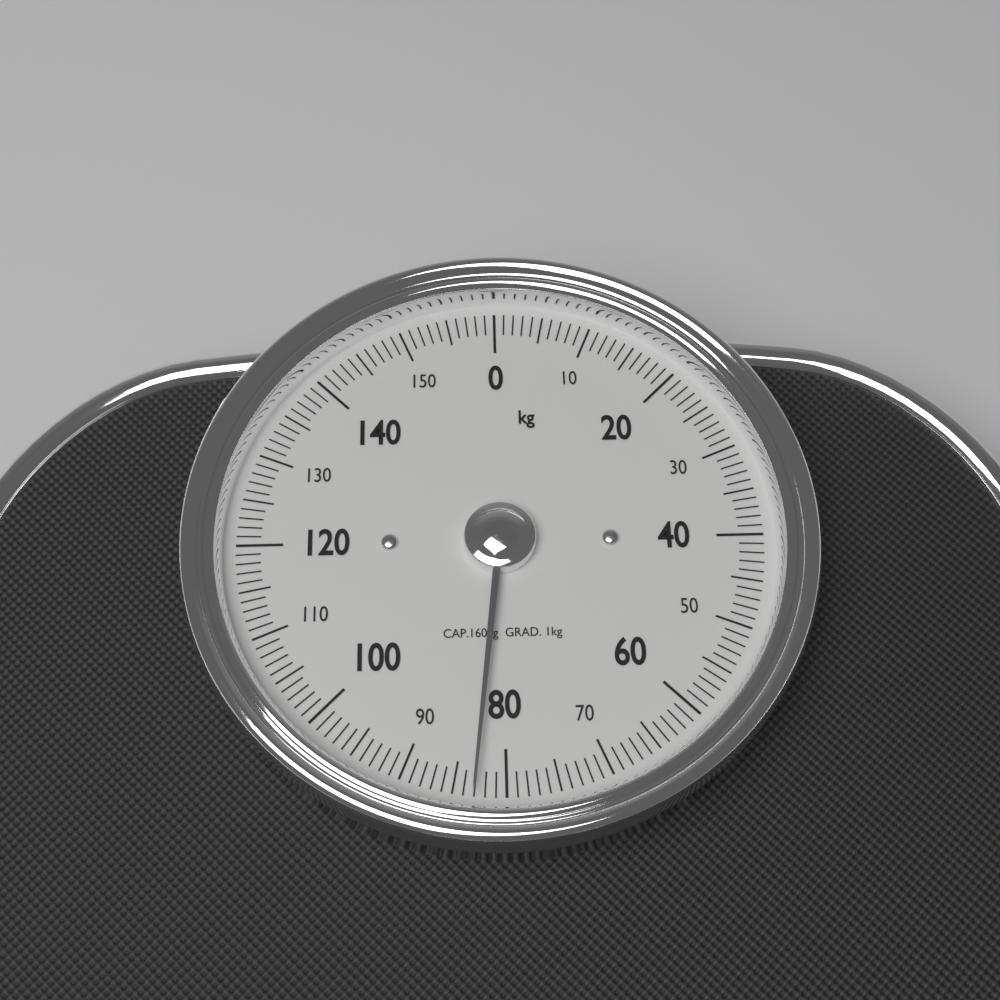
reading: 83 kg
